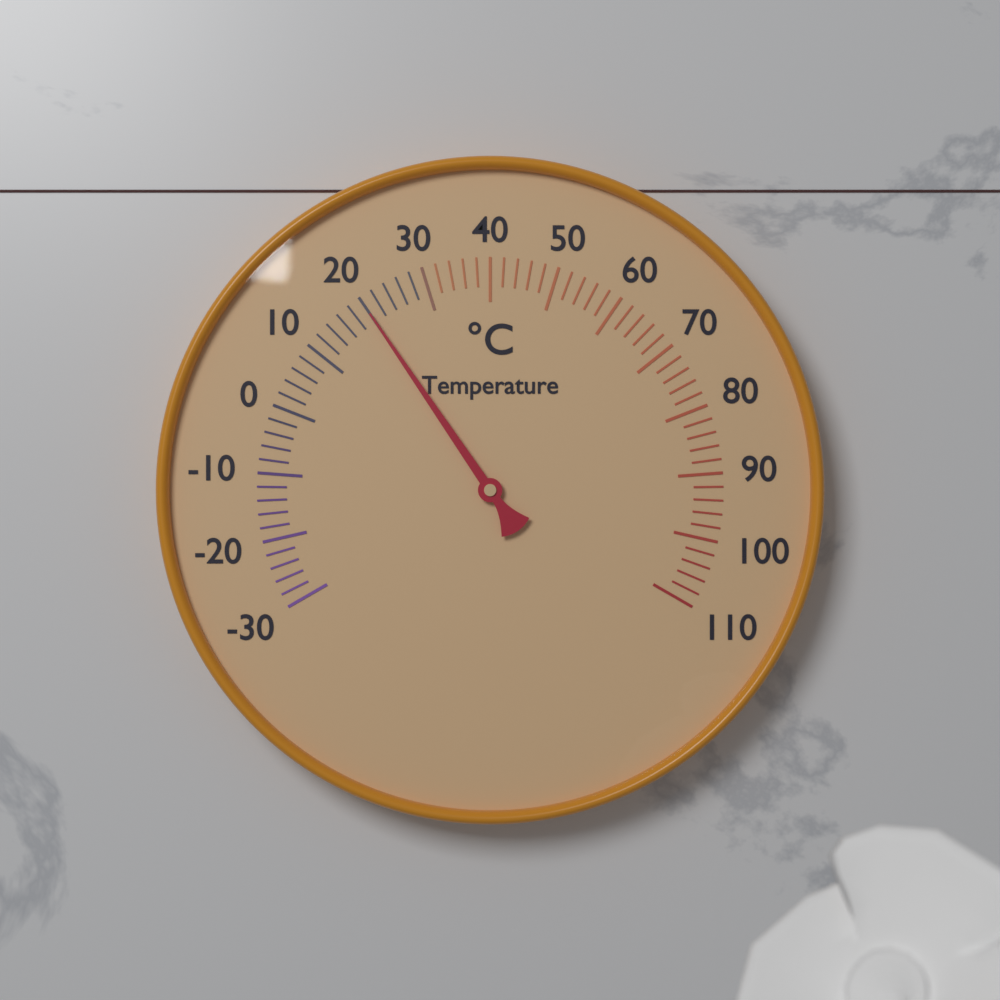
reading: 20 °C
